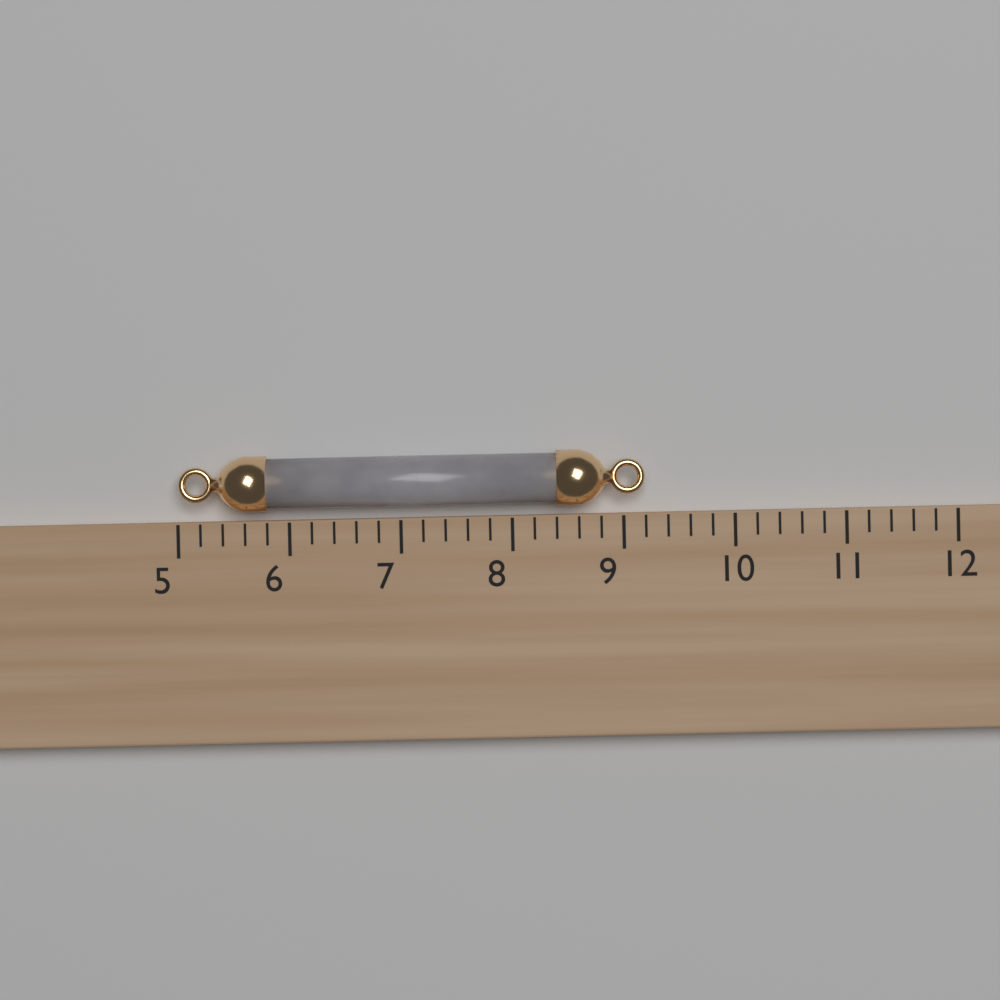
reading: 9.2 (no unit)
